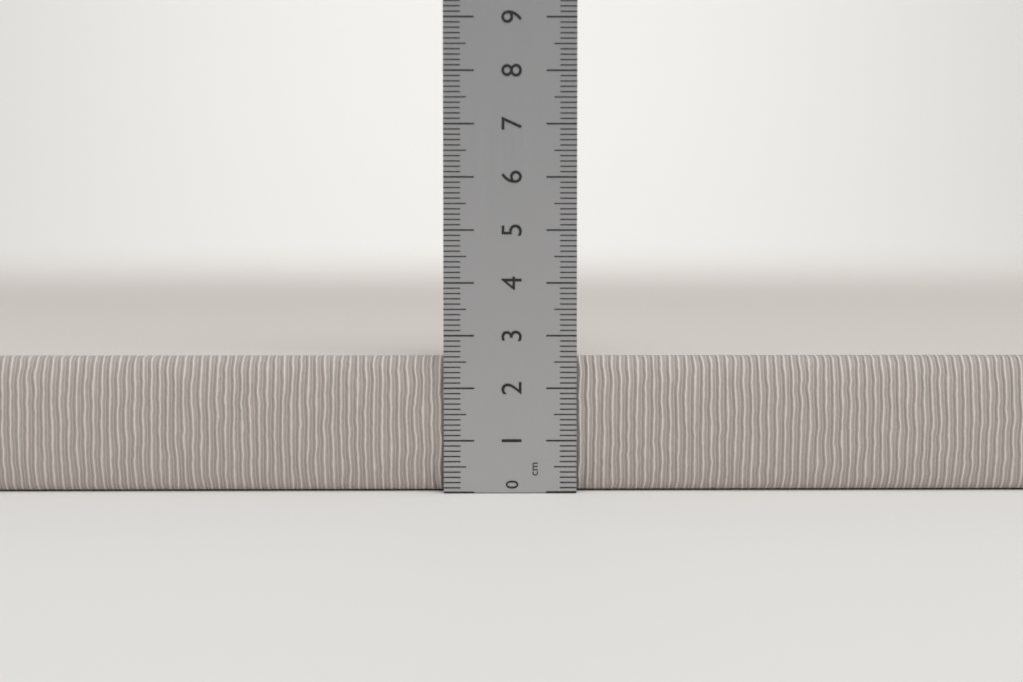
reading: 2.6 cm
